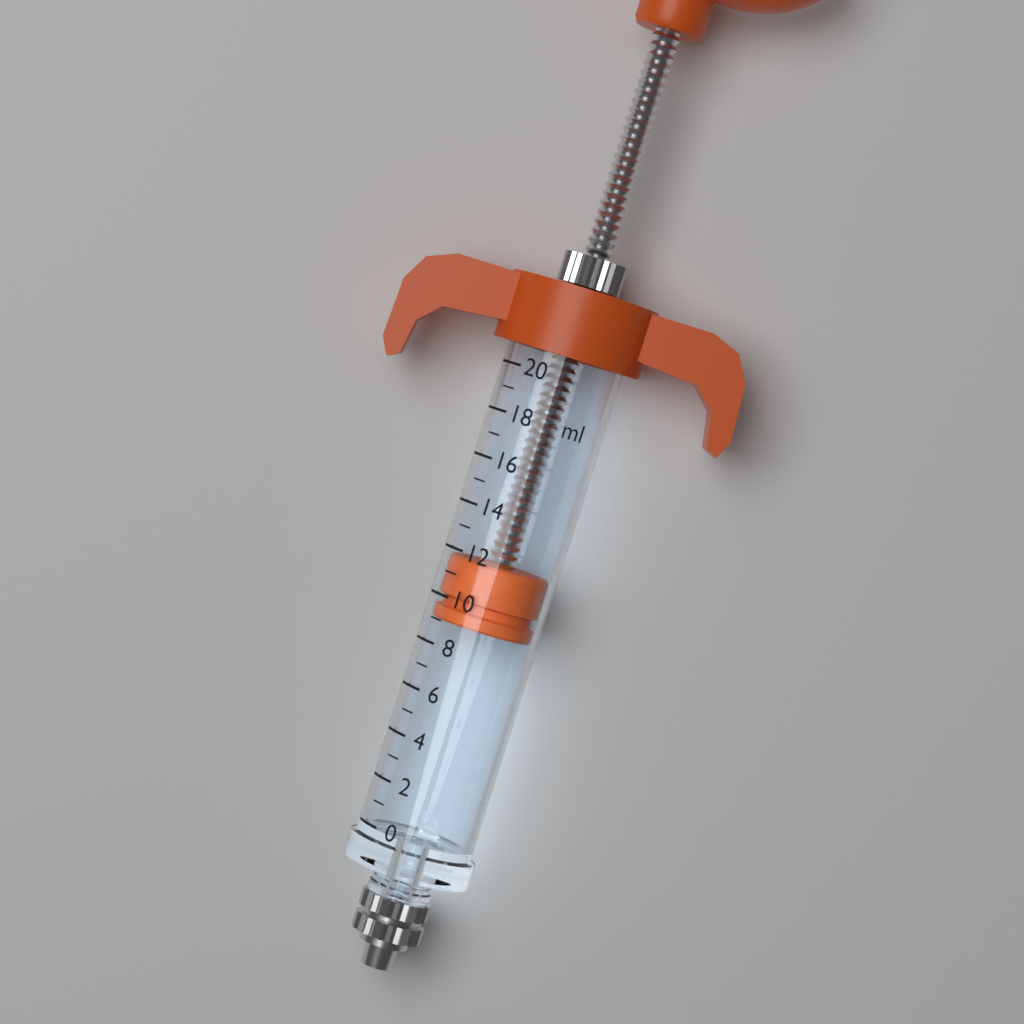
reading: 9 ml
